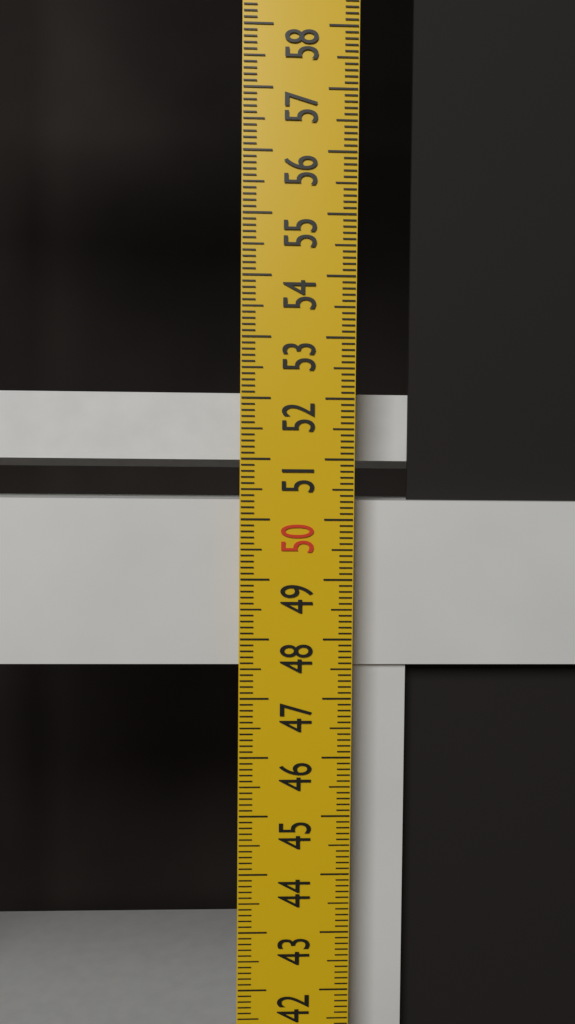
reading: 50.3 cm
